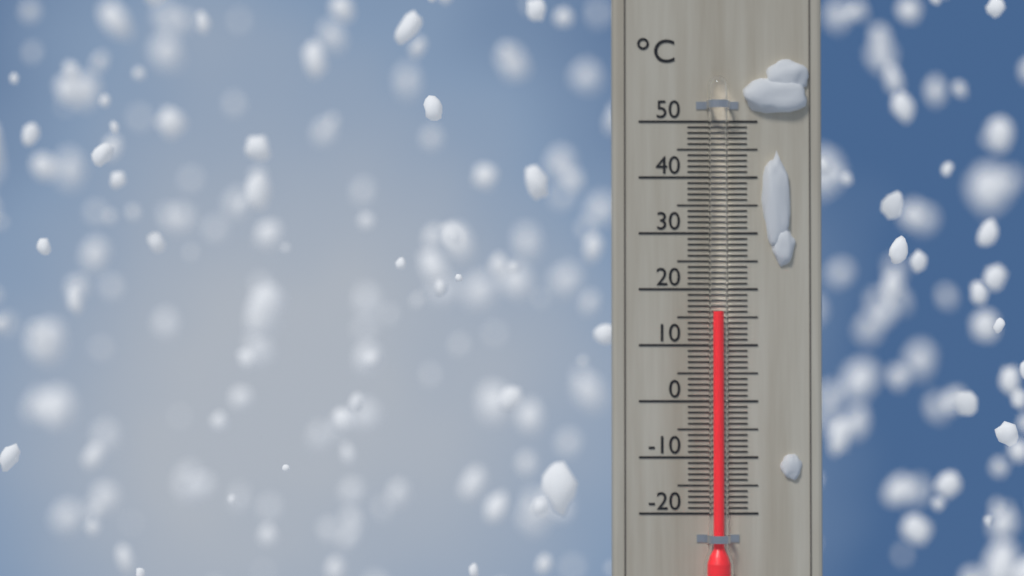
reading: 16 °C
